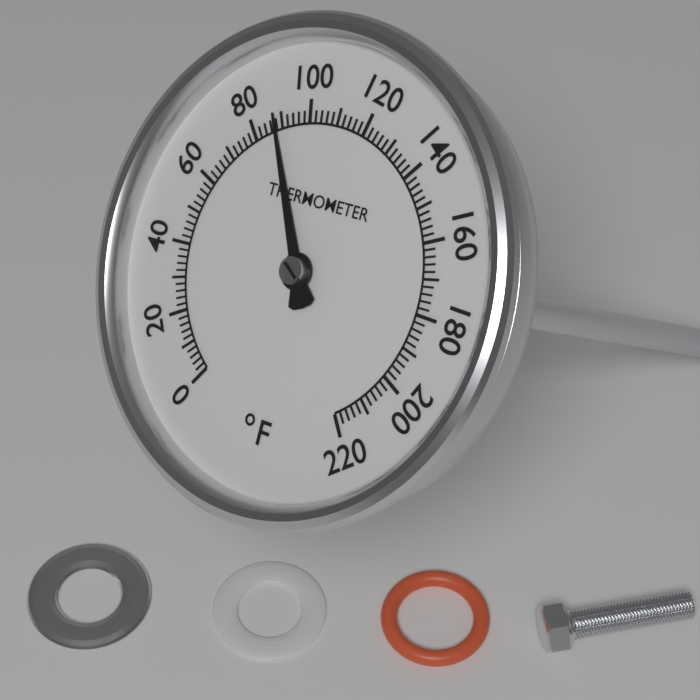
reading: 88 °F
